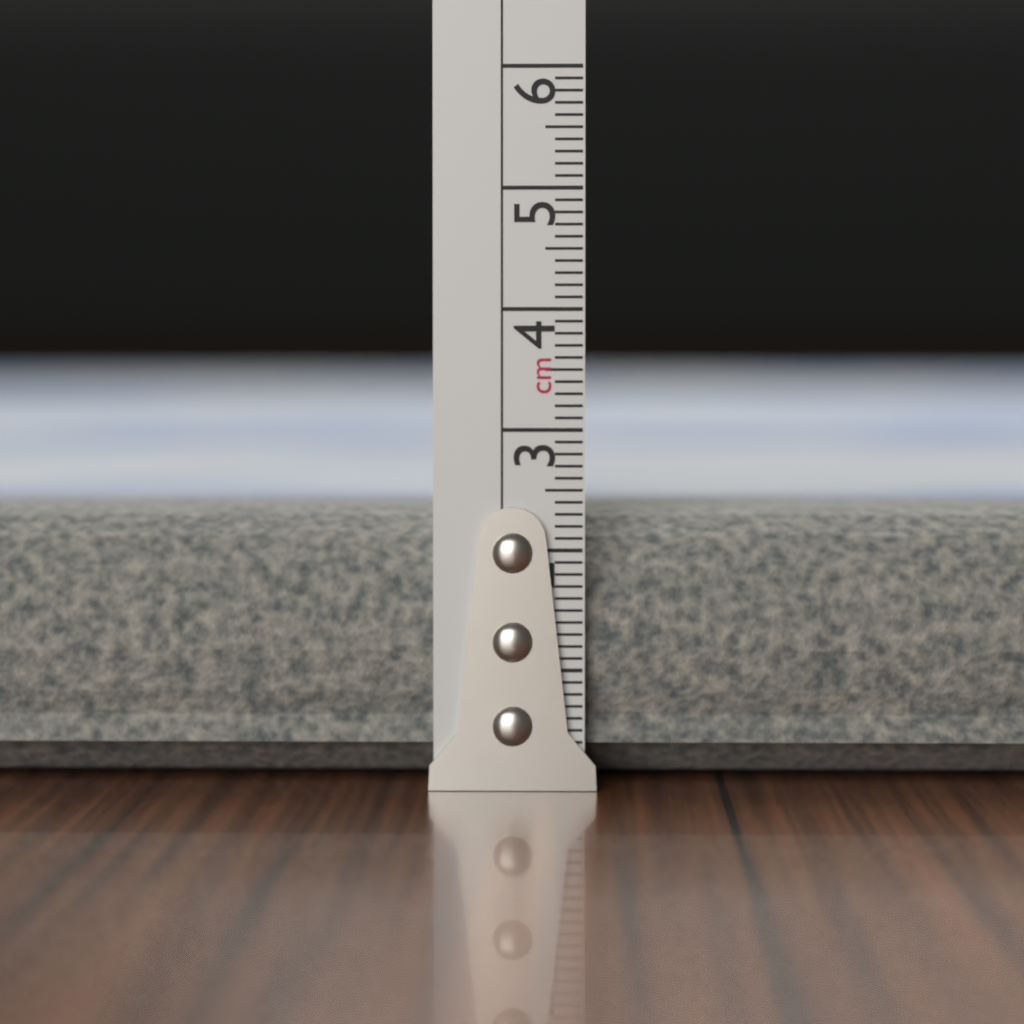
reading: 2.4 cm
